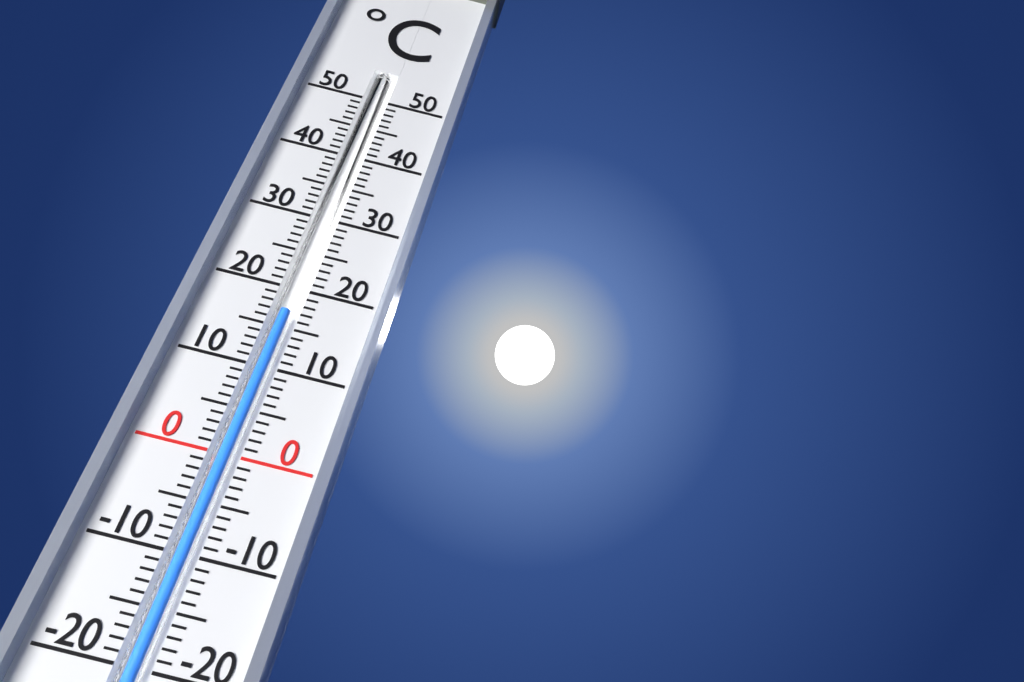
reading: 17 °C
